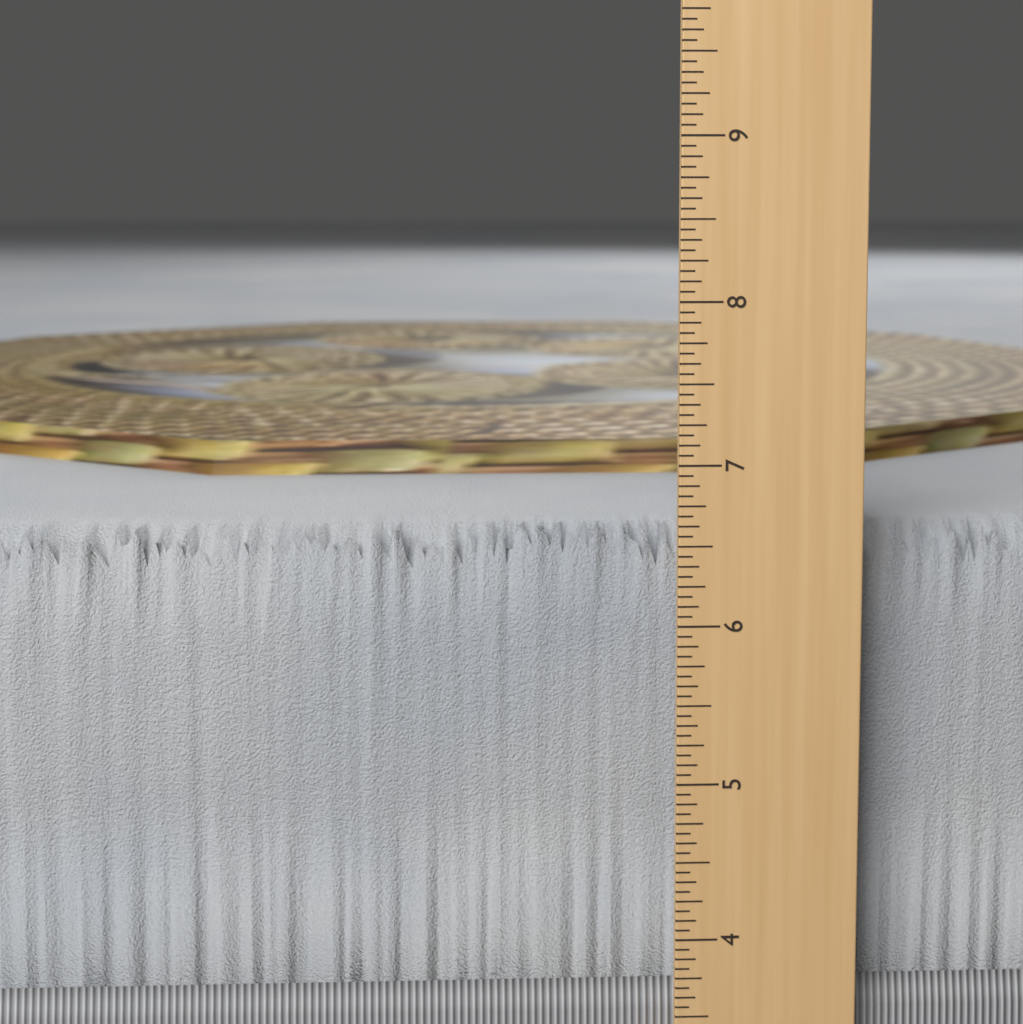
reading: 6.5625 in
